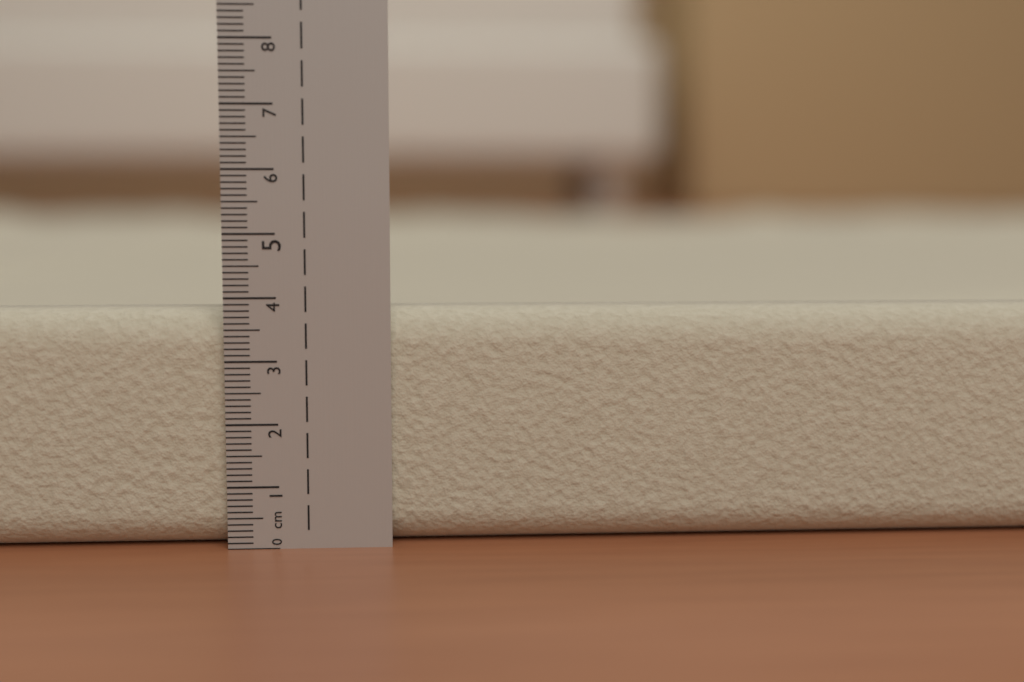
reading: 3.8 cm
